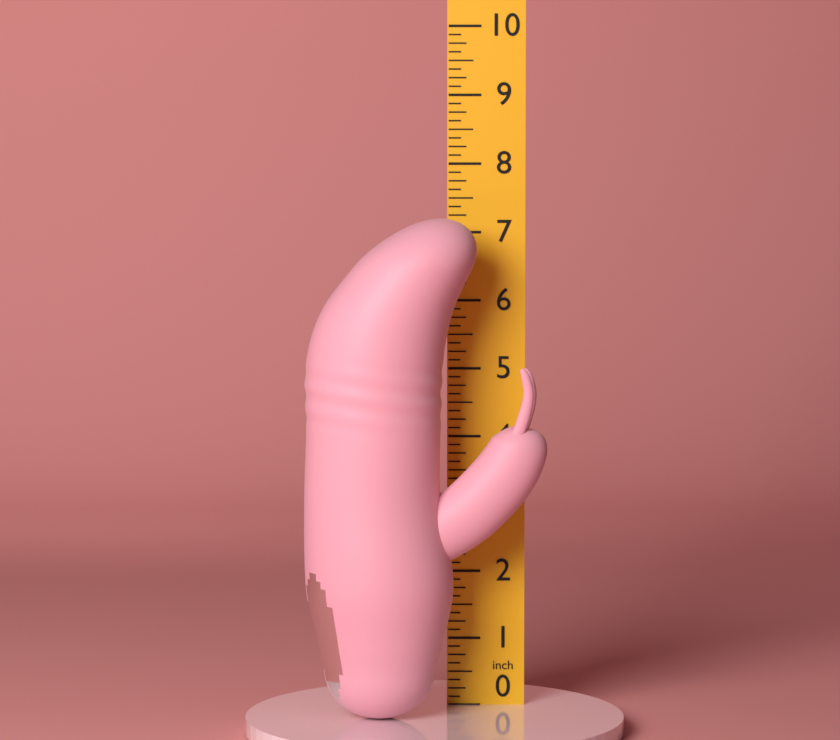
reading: 7.250 in
